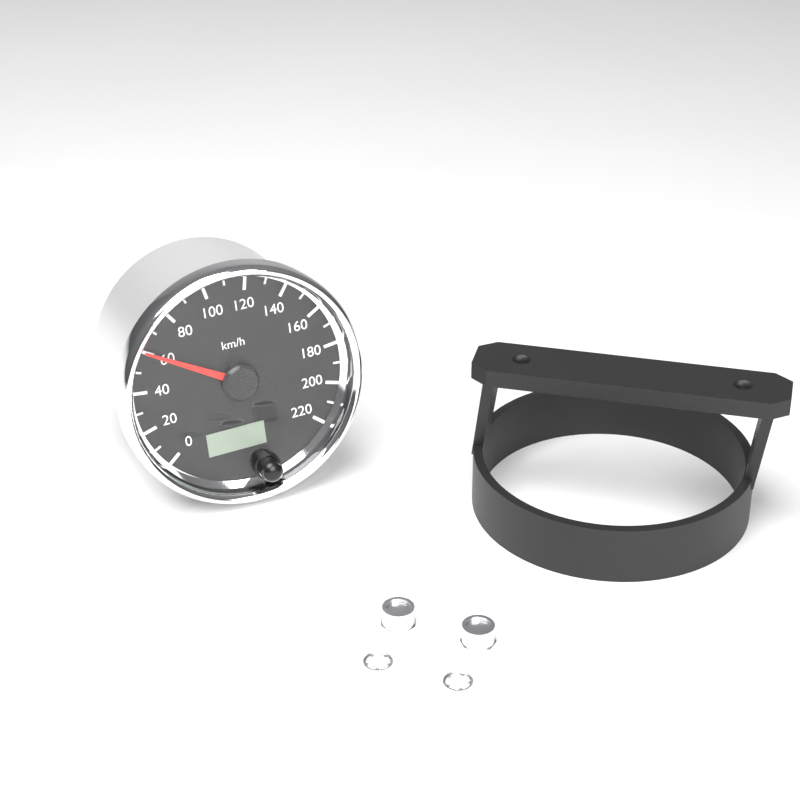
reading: 60 km/h
